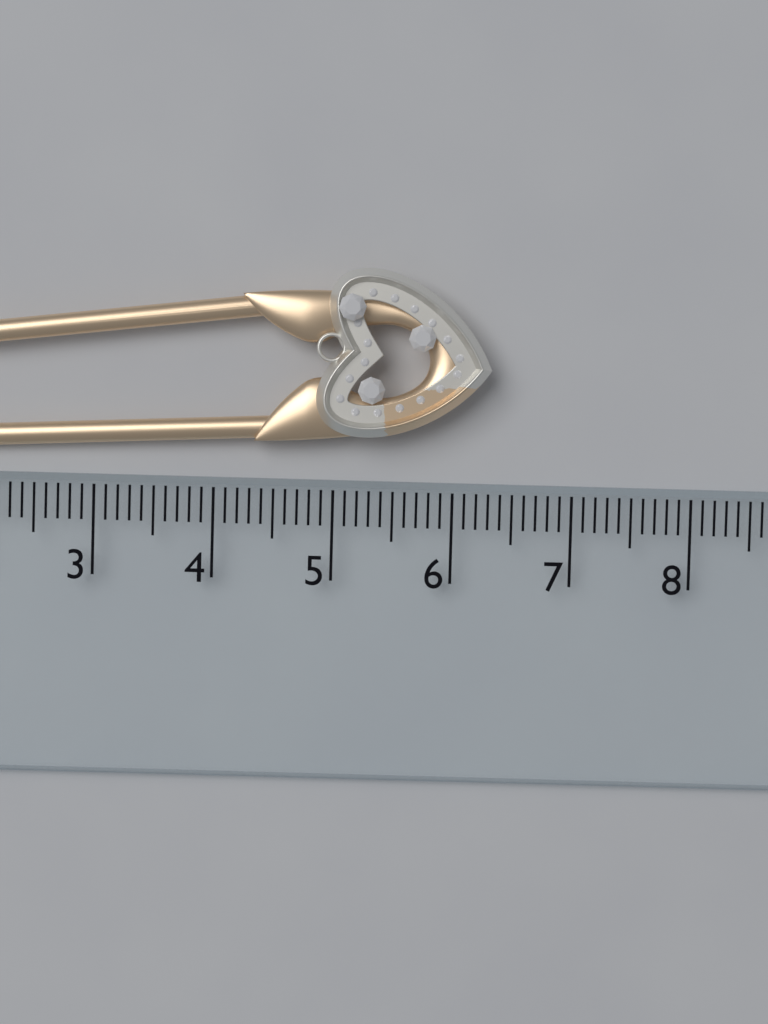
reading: 6.3 cm
